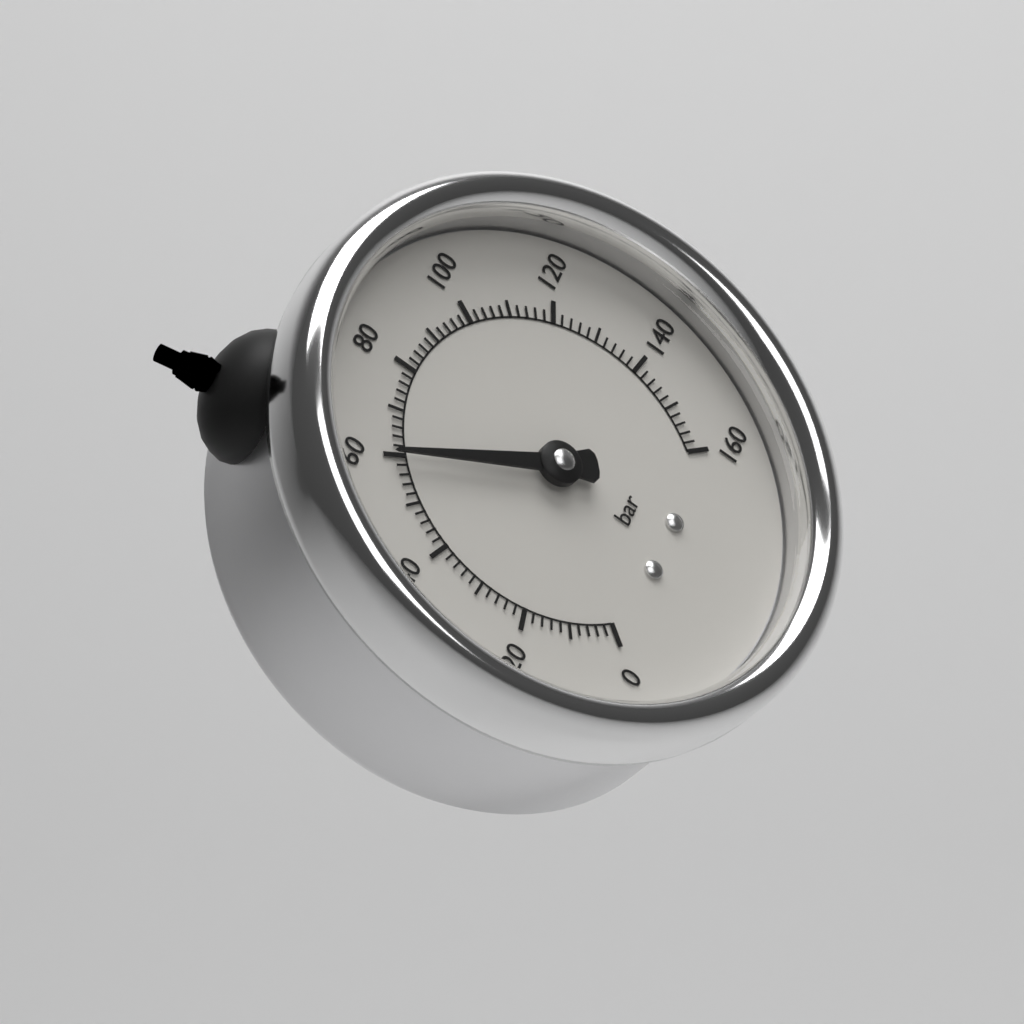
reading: 60 bar
